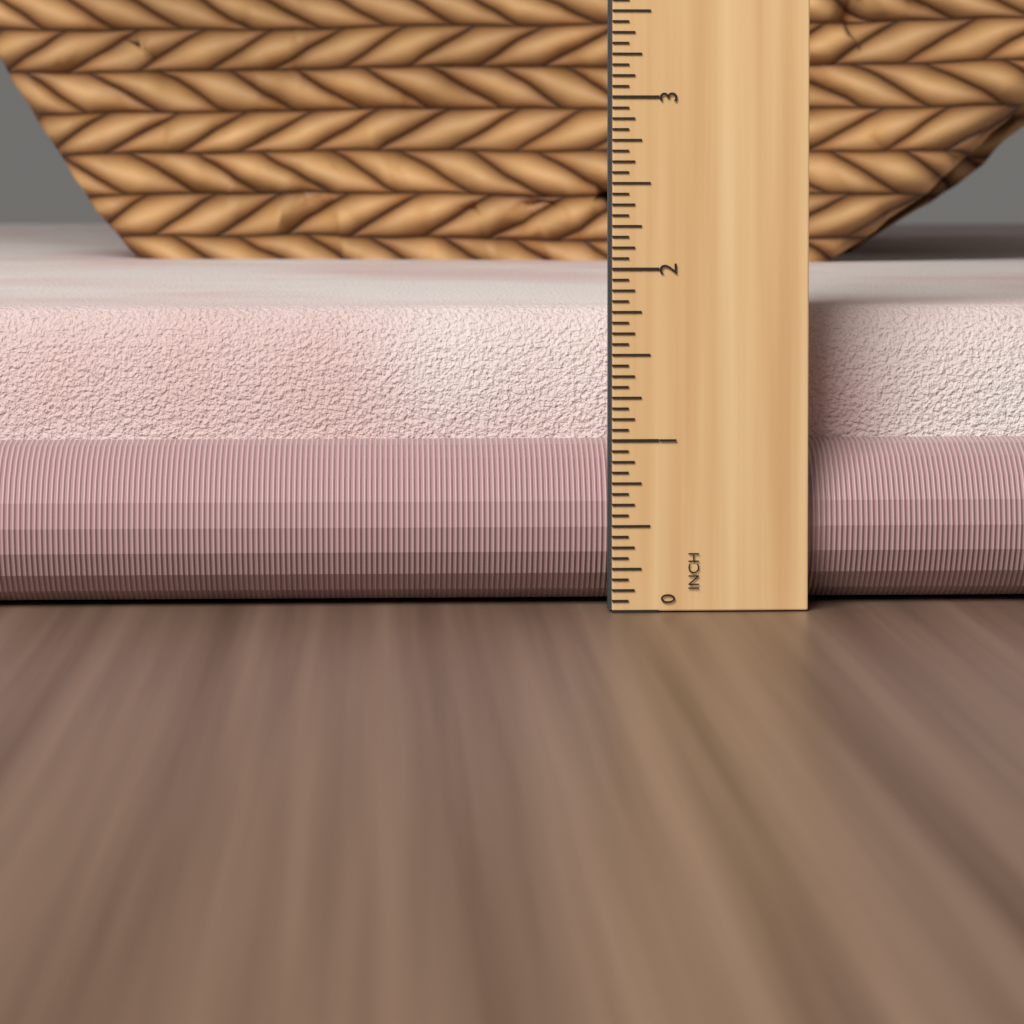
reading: 1.7500 in
